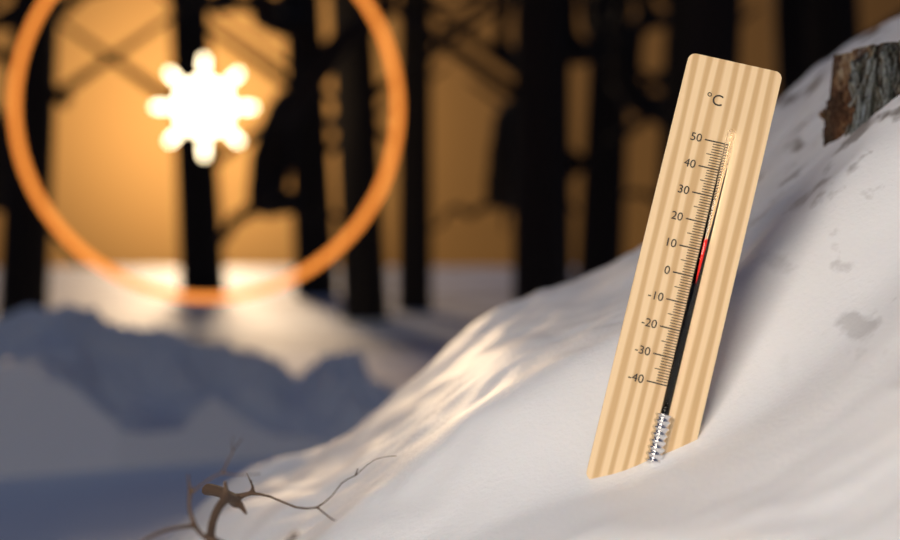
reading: 14 °C
